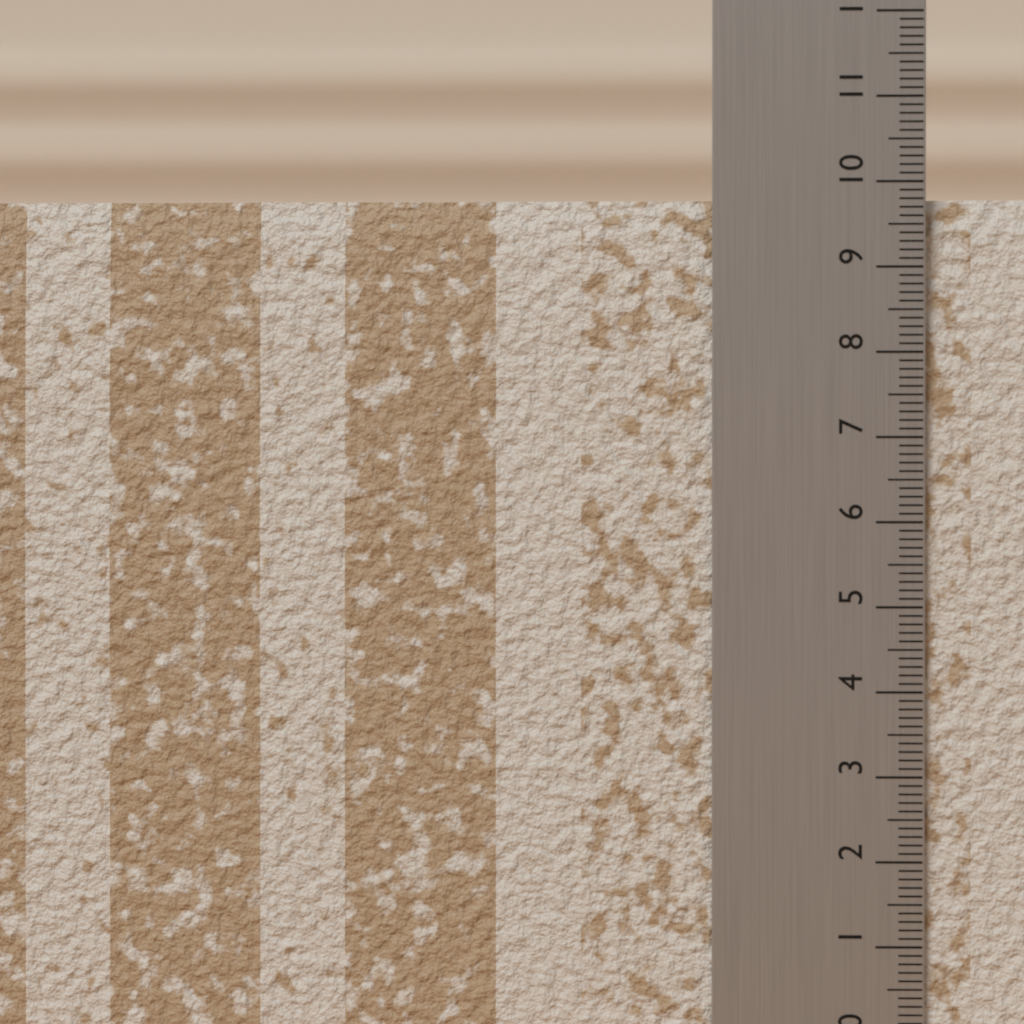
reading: 9.8 (no unit)
